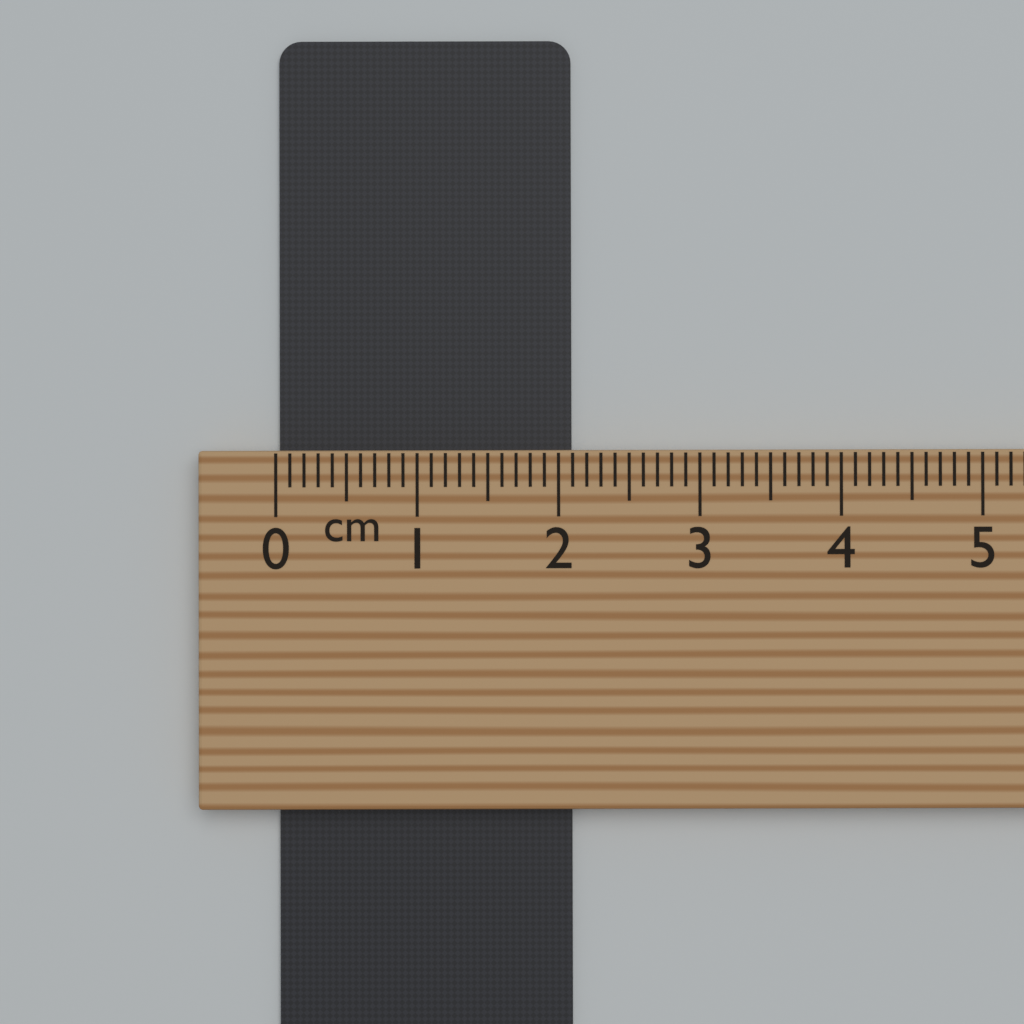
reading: 2.1 cm
